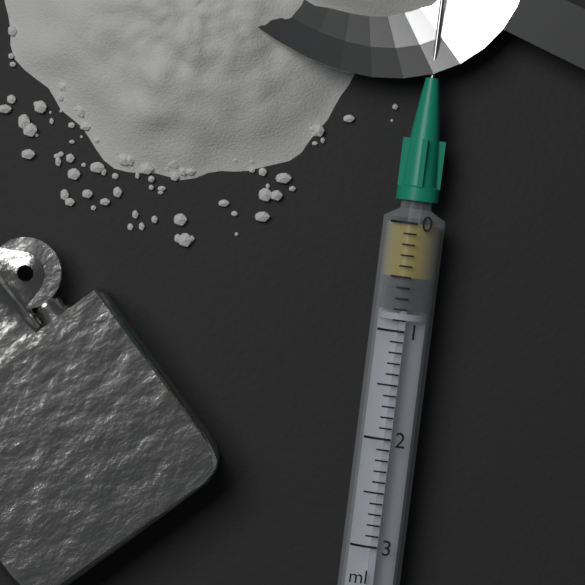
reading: 0.5 ml
